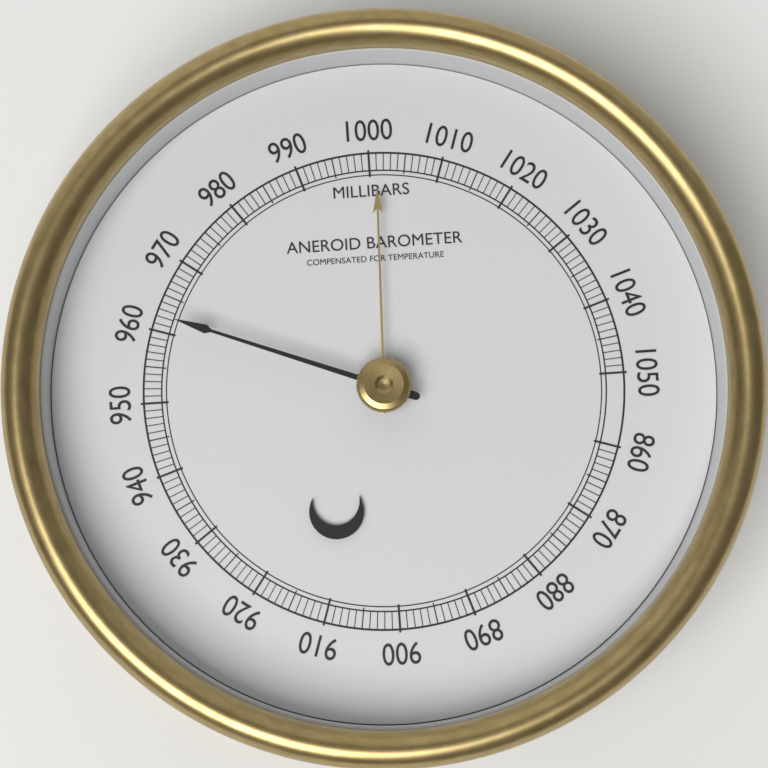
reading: 962 mbar
